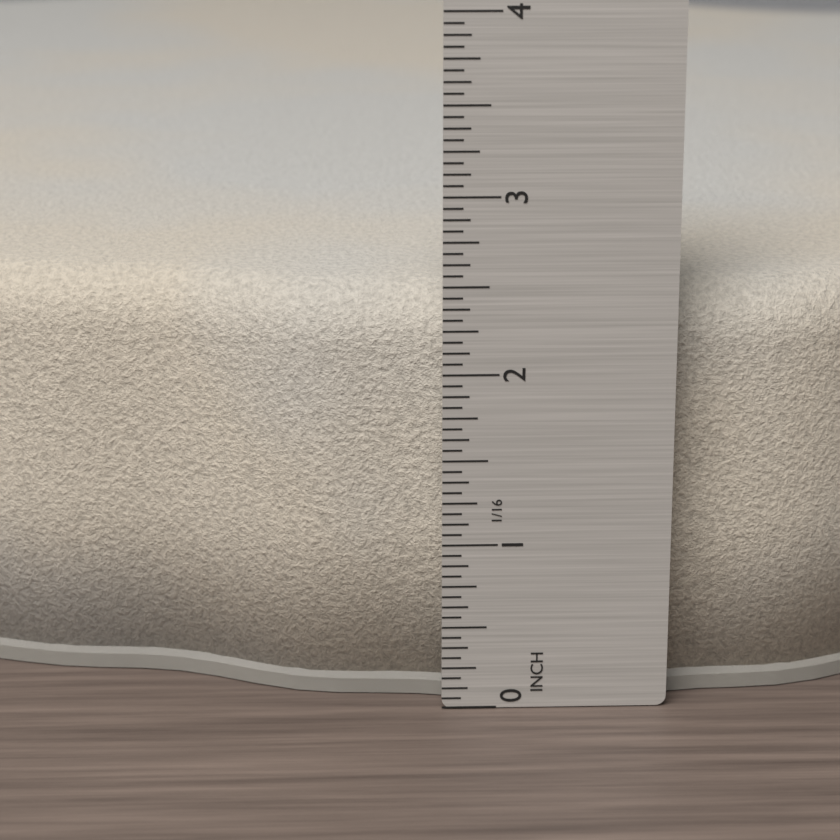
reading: 2.4375 in
